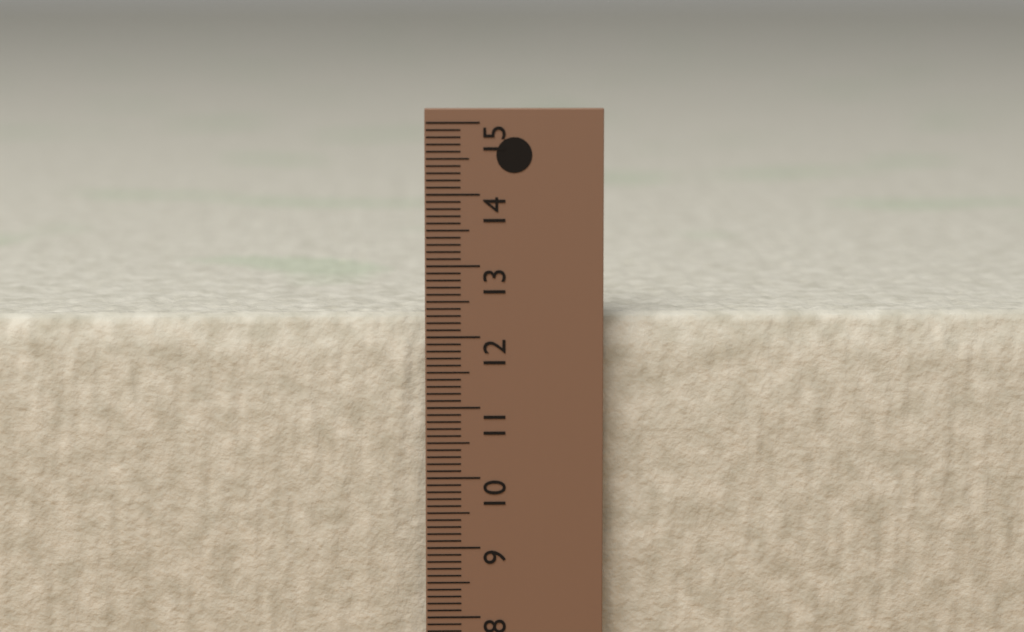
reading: 12.3 cm
